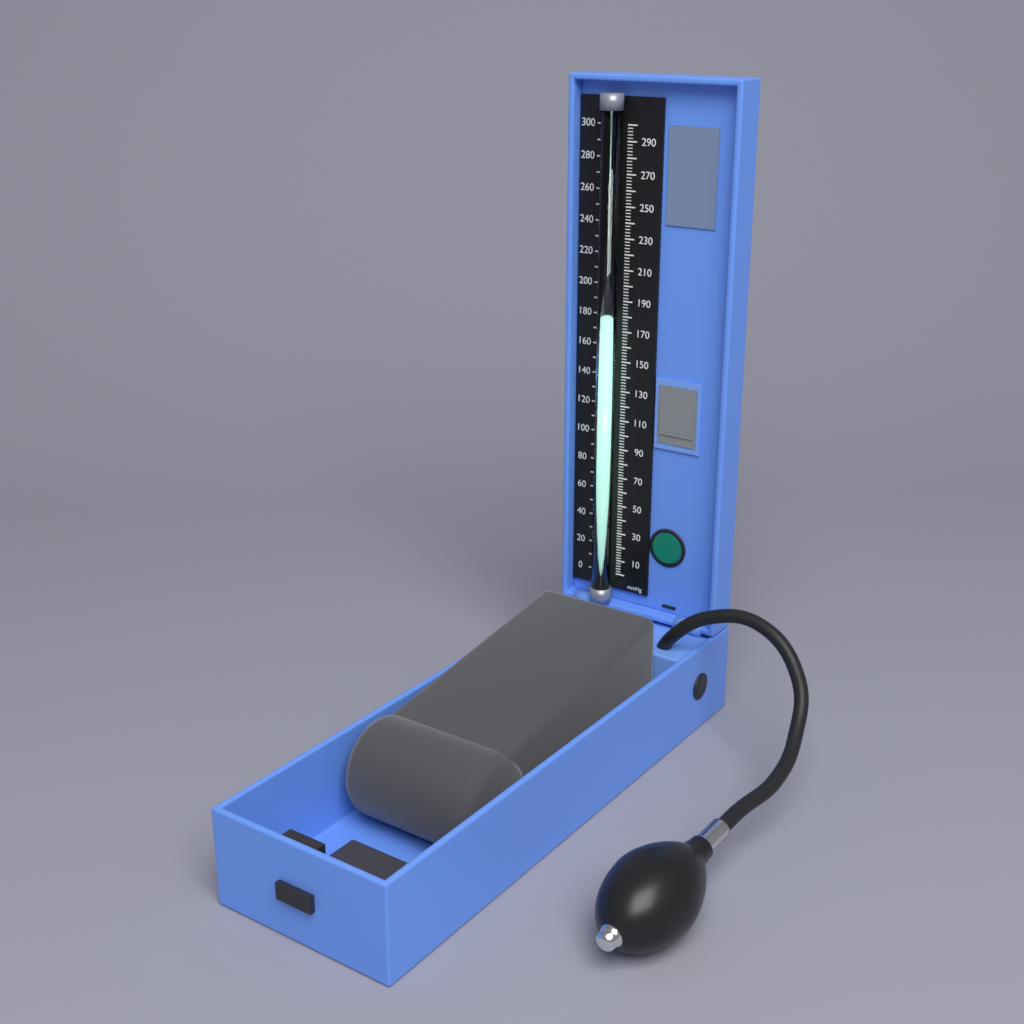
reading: 178 mmHg
